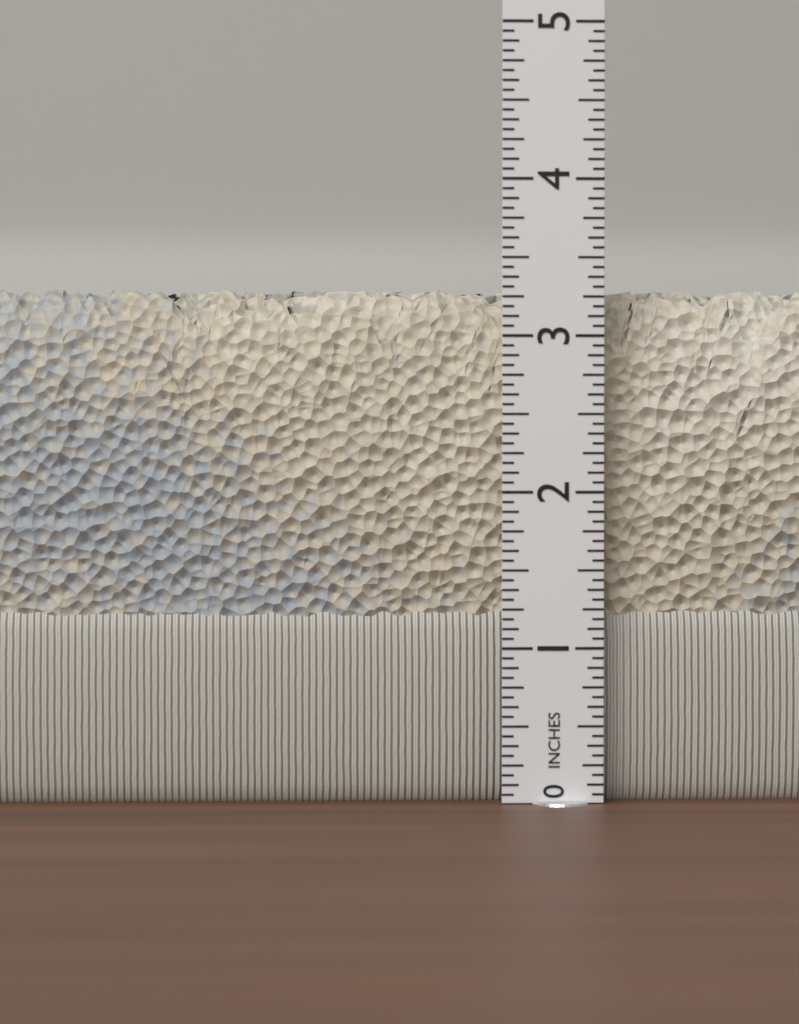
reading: 3.3125 in
